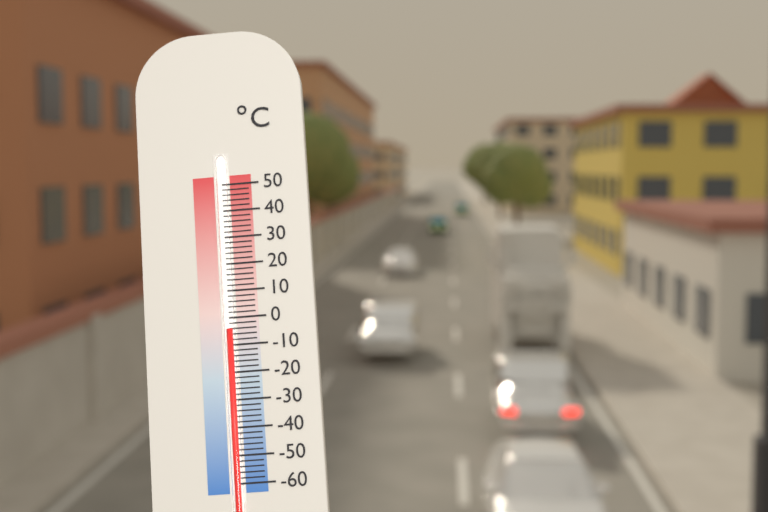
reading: -4 °C
